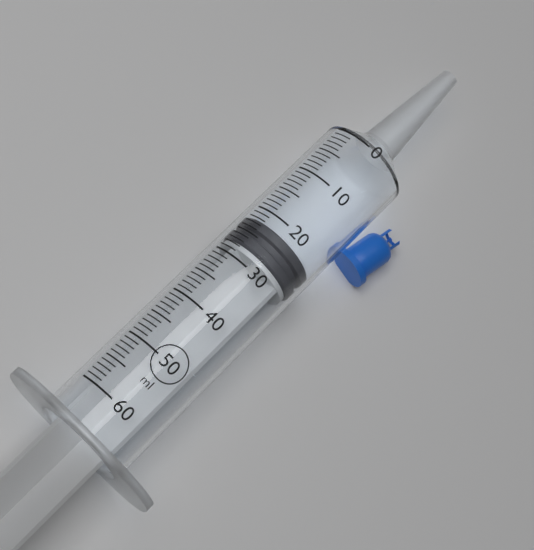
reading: 22 ml
